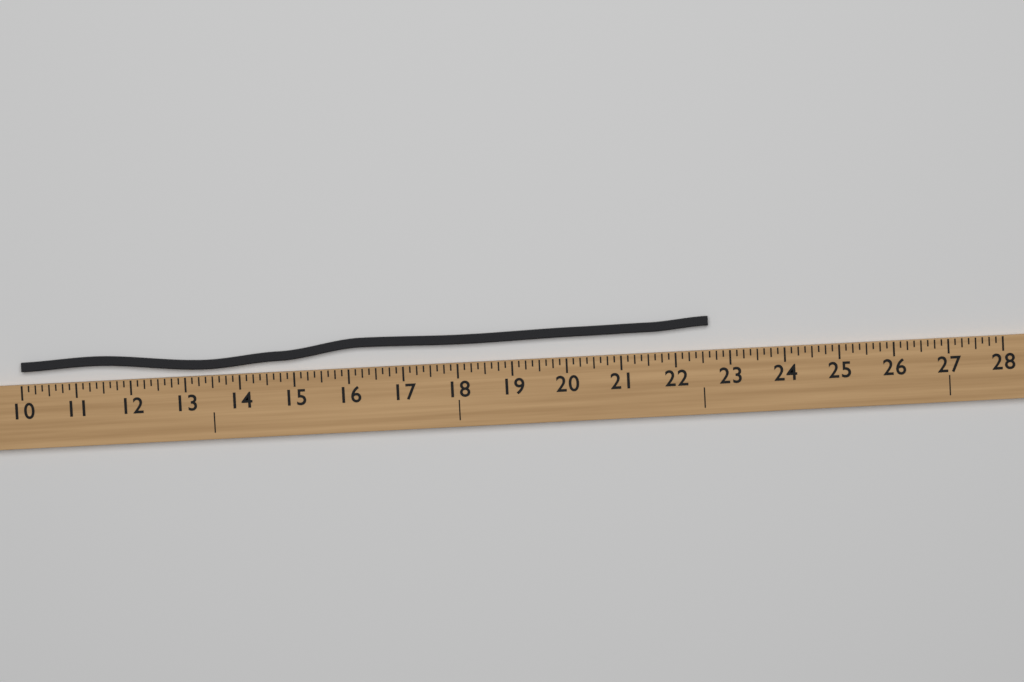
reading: 22.625 (no unit)
